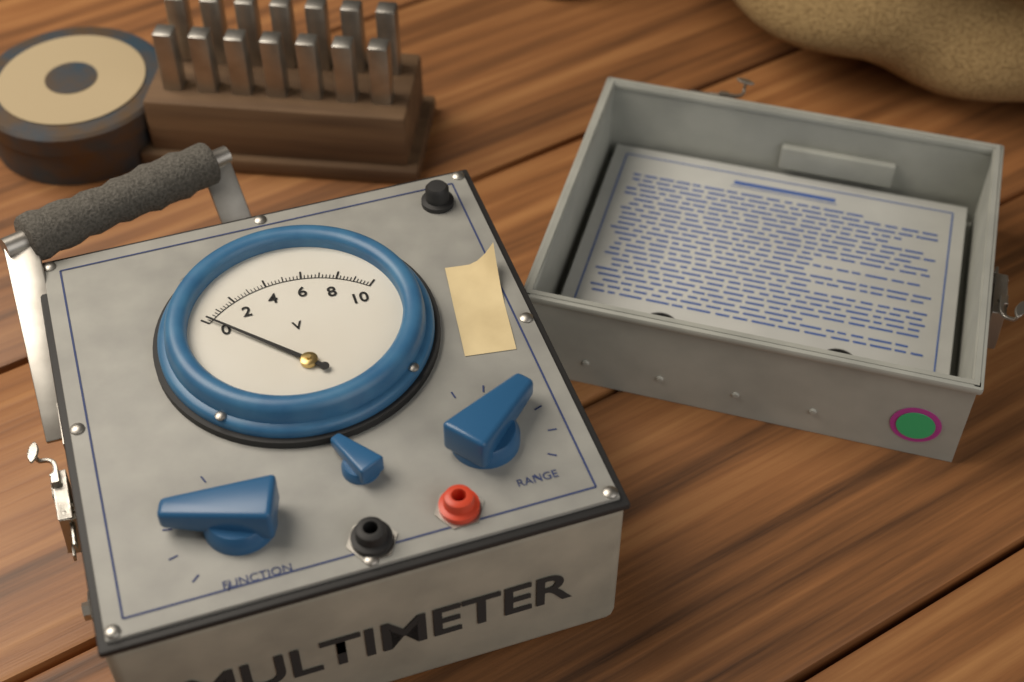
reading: 0.2 V
